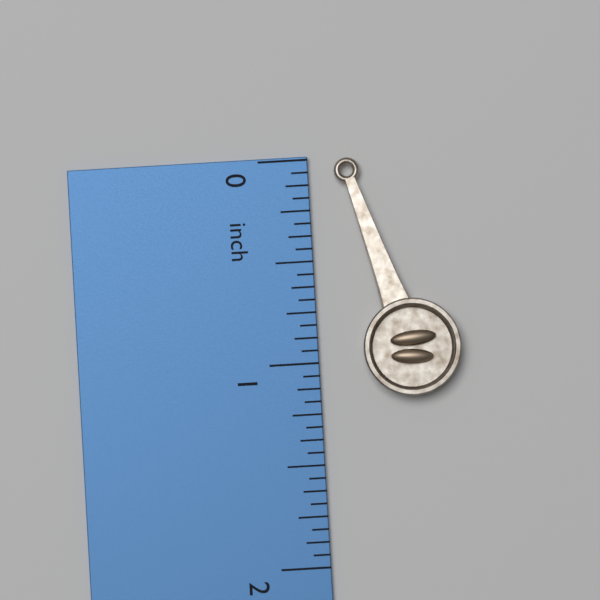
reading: 1.1875 inch
